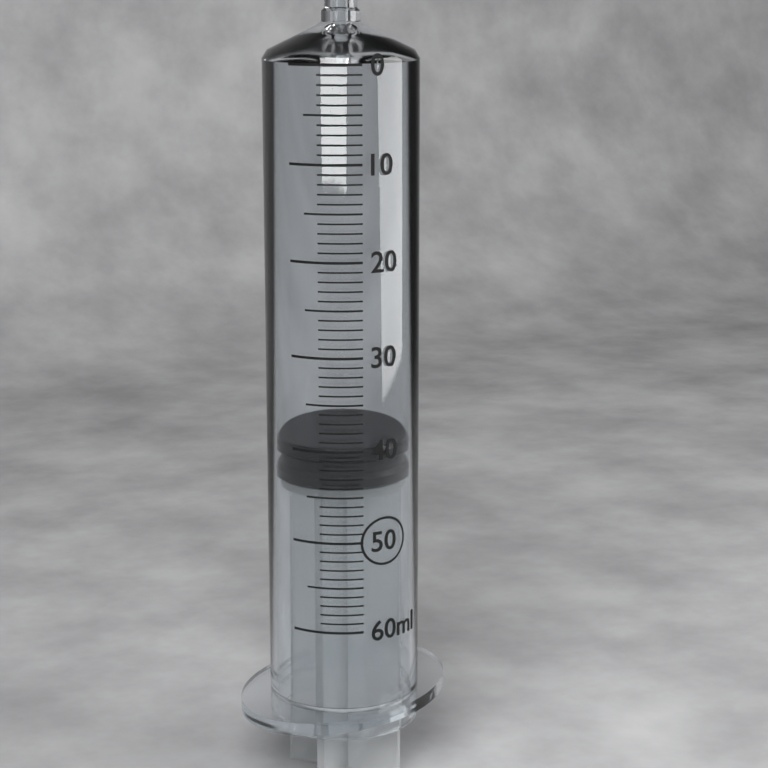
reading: 40 ml
